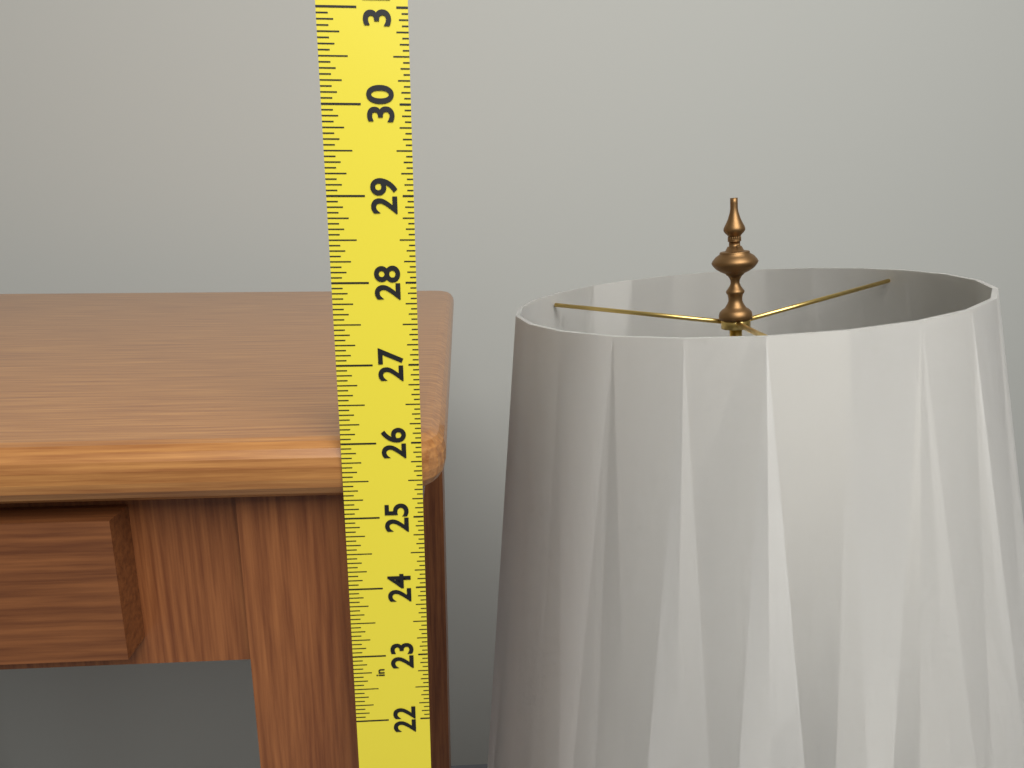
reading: 26.0000 in
